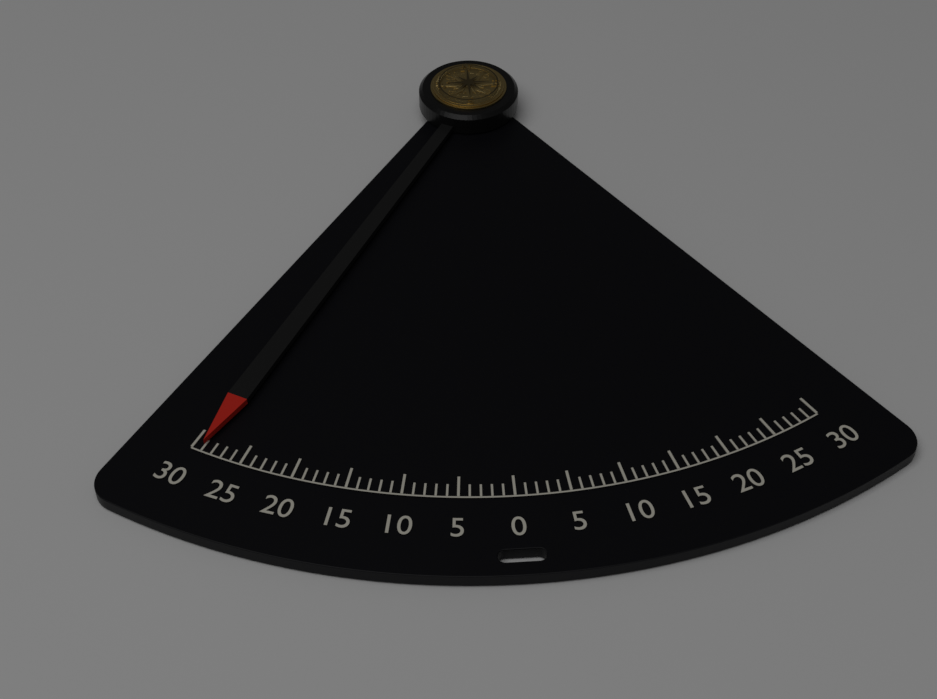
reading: -29 (no unit)
